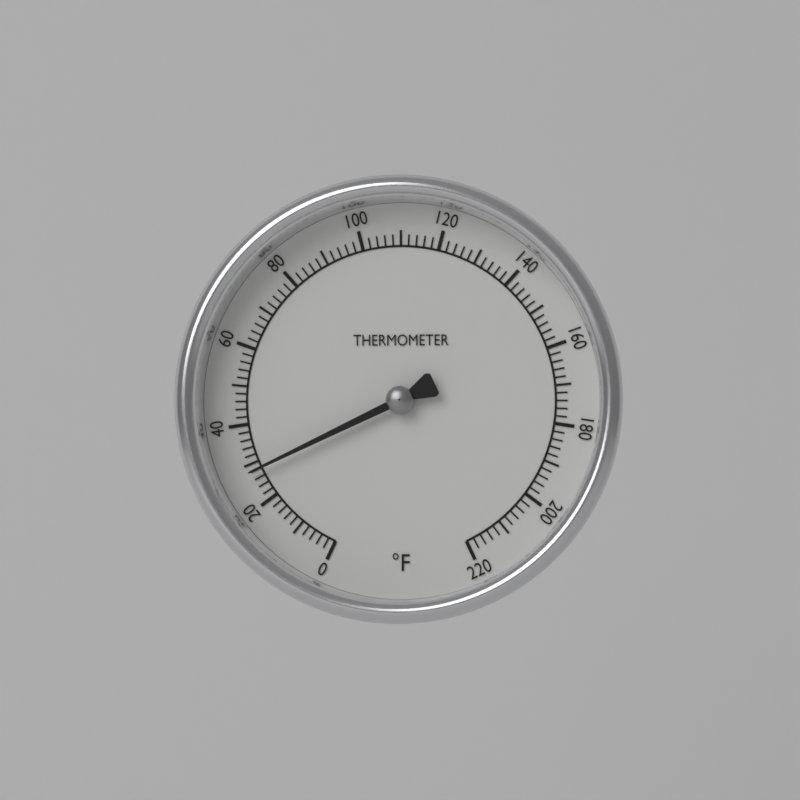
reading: 28 °F
